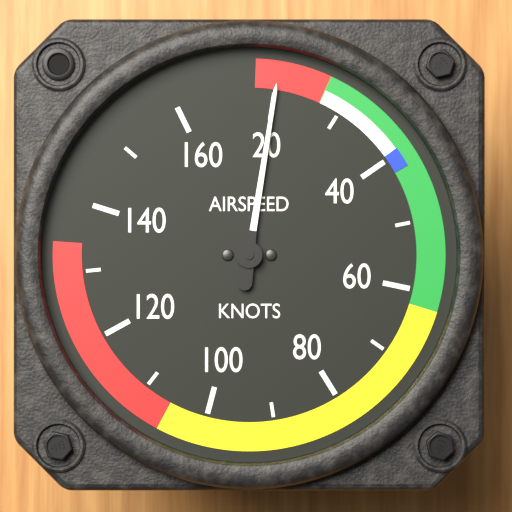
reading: 20 knots
